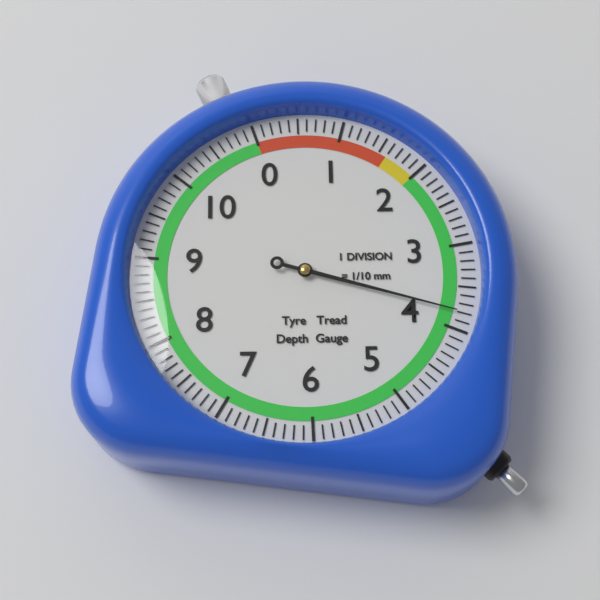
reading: 3.8 mm
